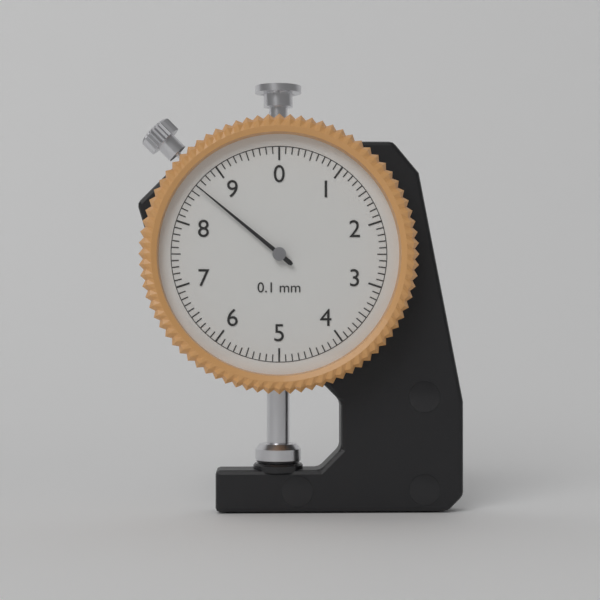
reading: 8.6 mm
